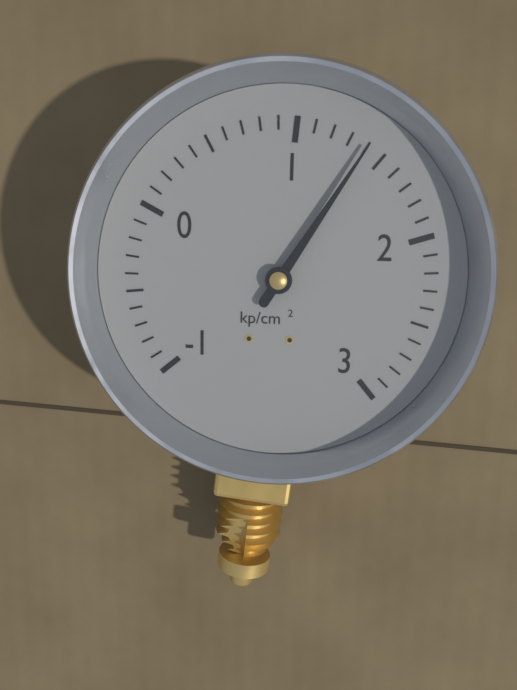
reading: 1.4 kp/cm²
